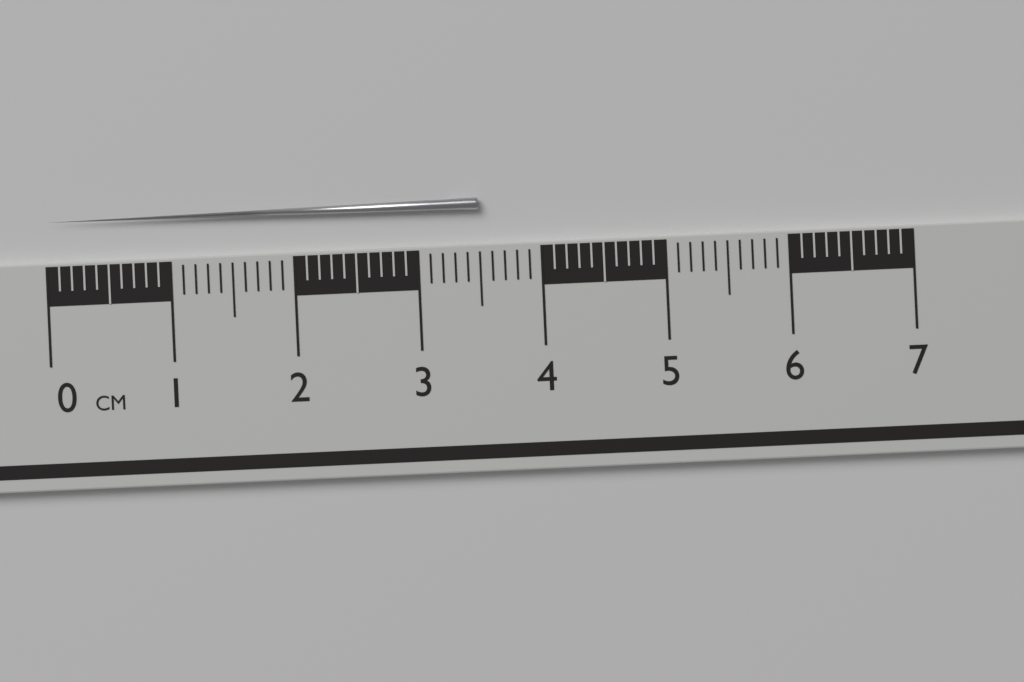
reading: 3.5 cm
